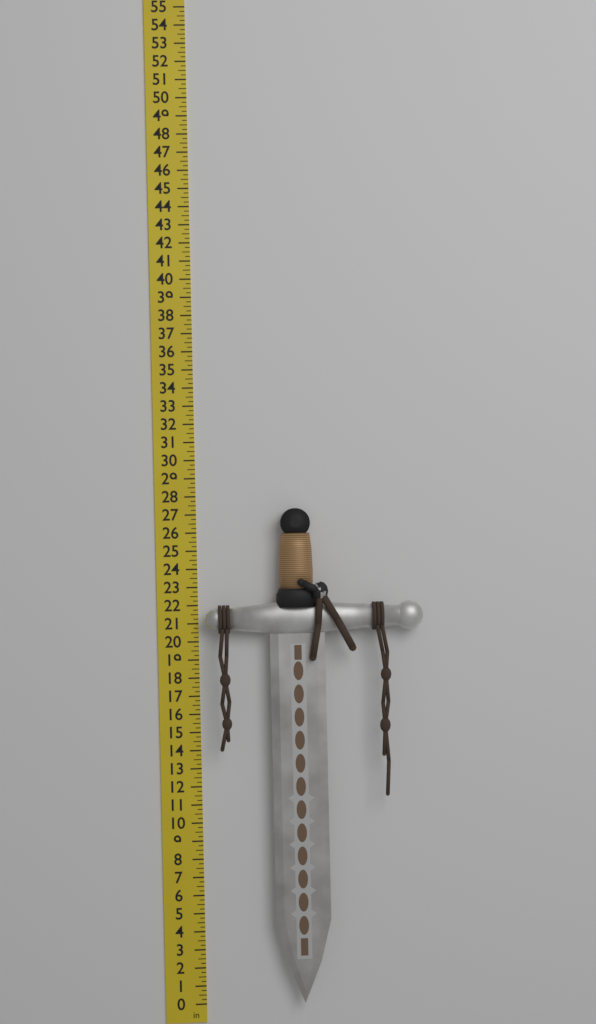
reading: 27.25 in
